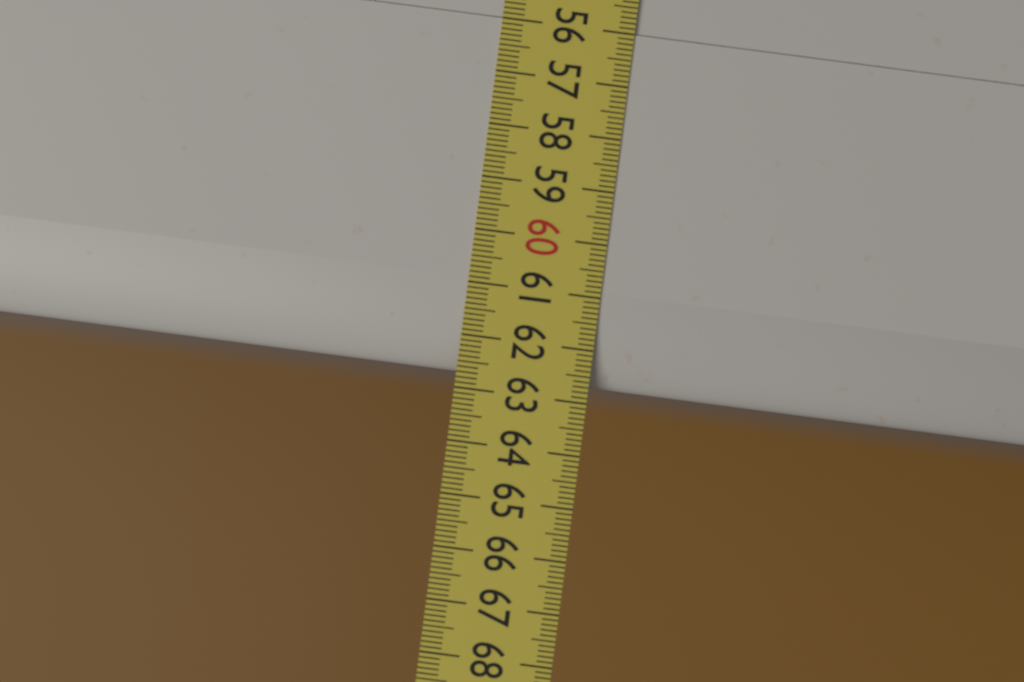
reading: 62.7 (no unit)
